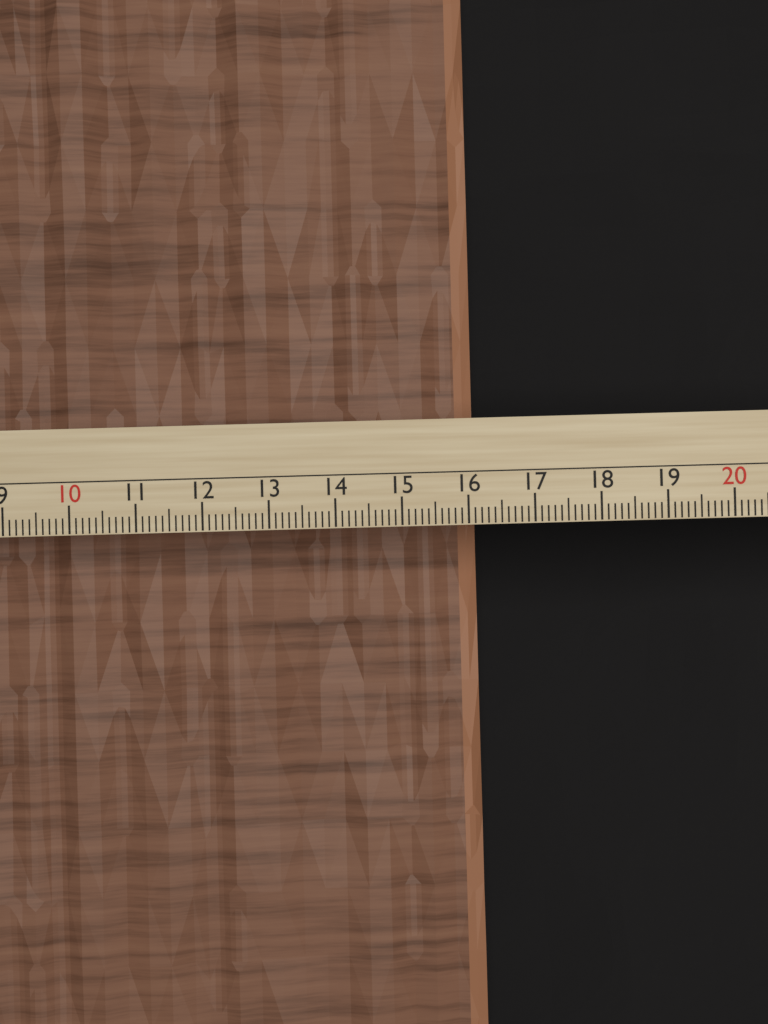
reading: 16.2 cm
